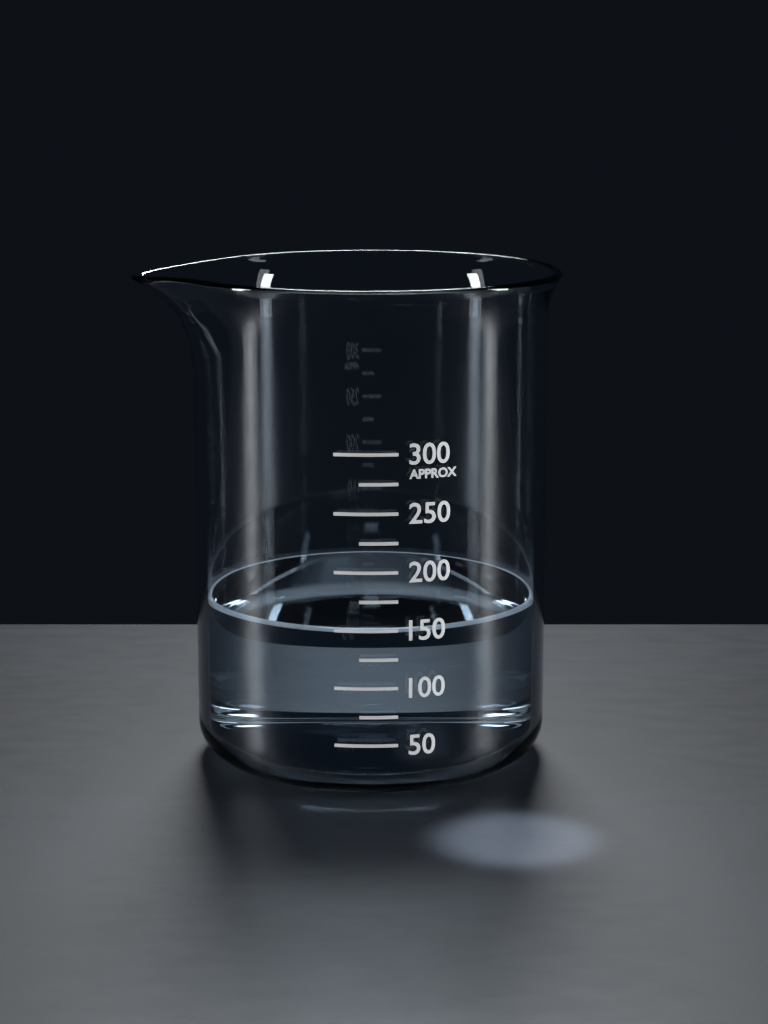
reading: 150 (no unit)
